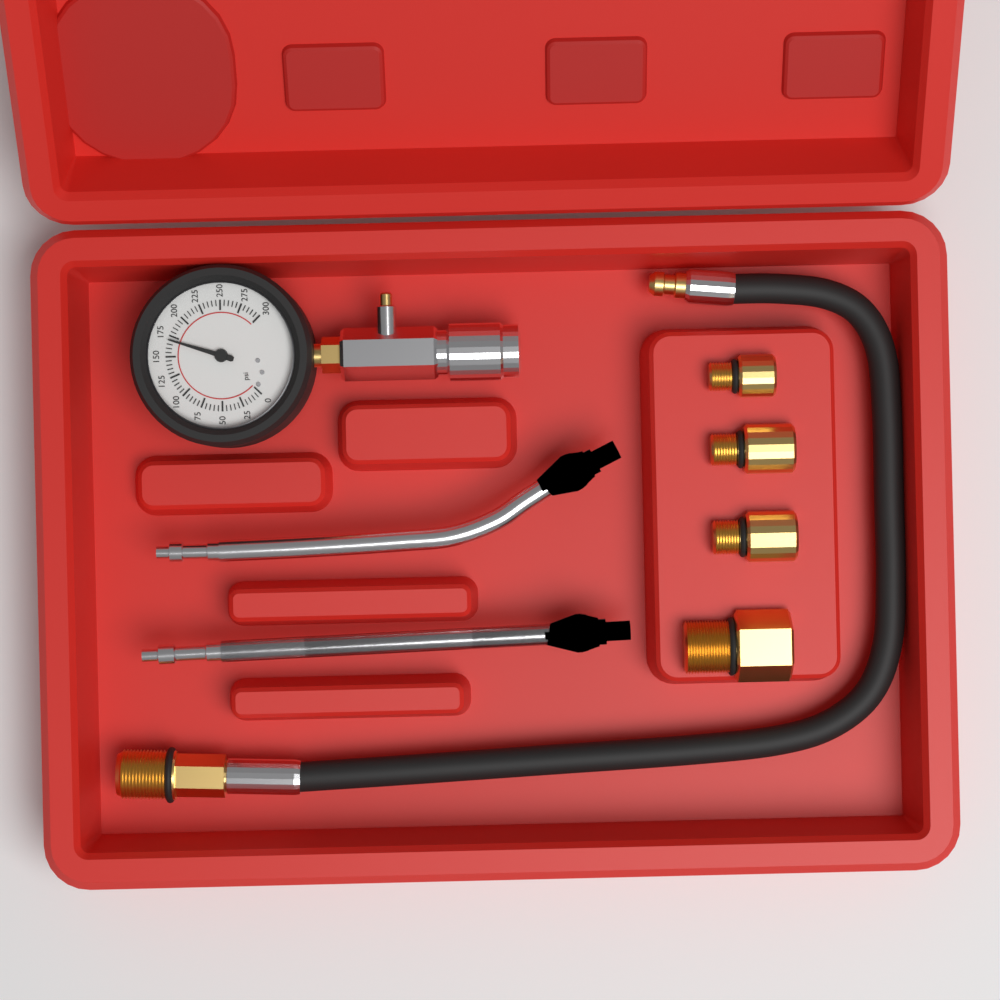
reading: 170 psi
